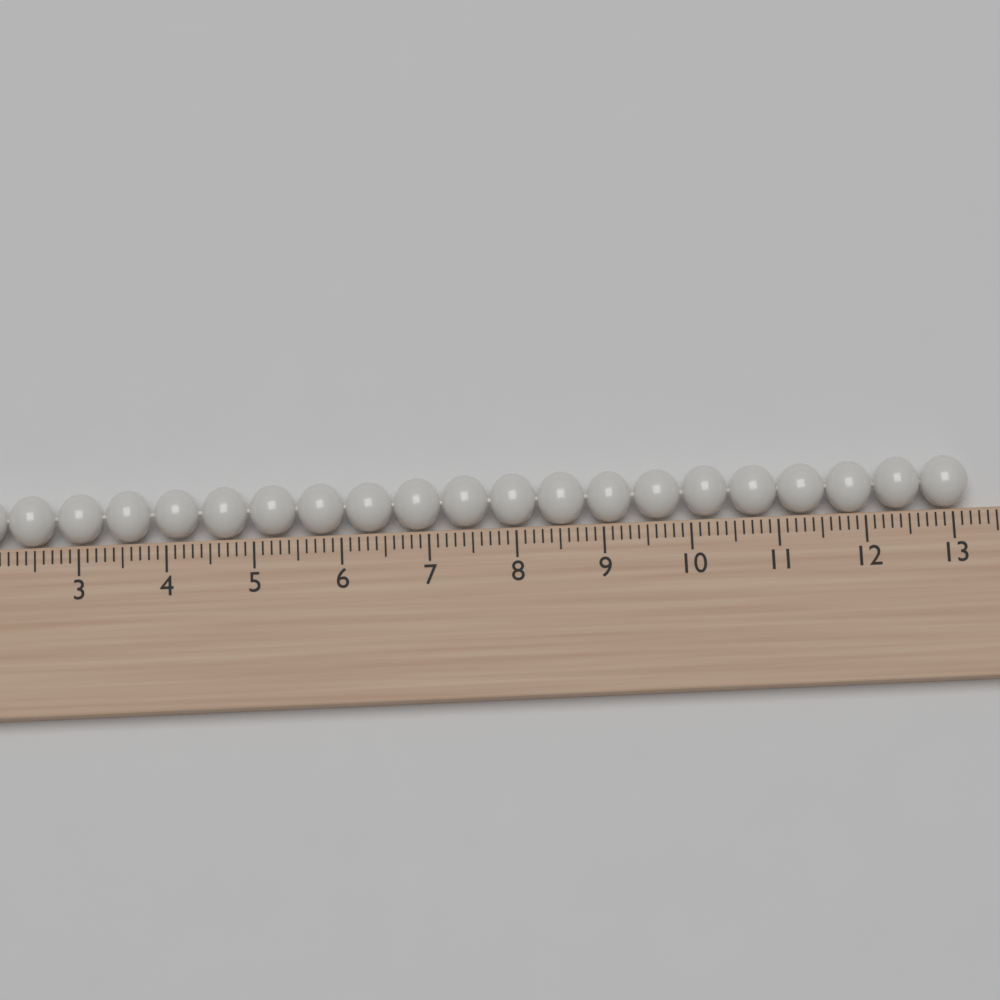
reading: 13.2 cm
